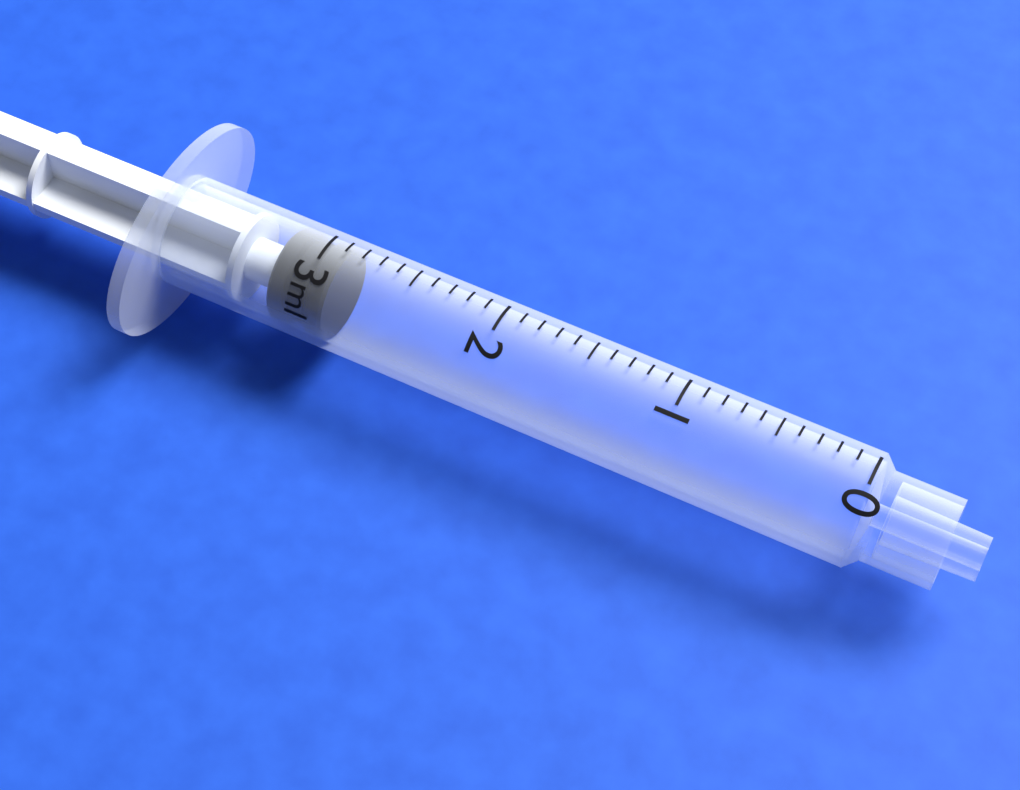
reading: 2.9 ml
